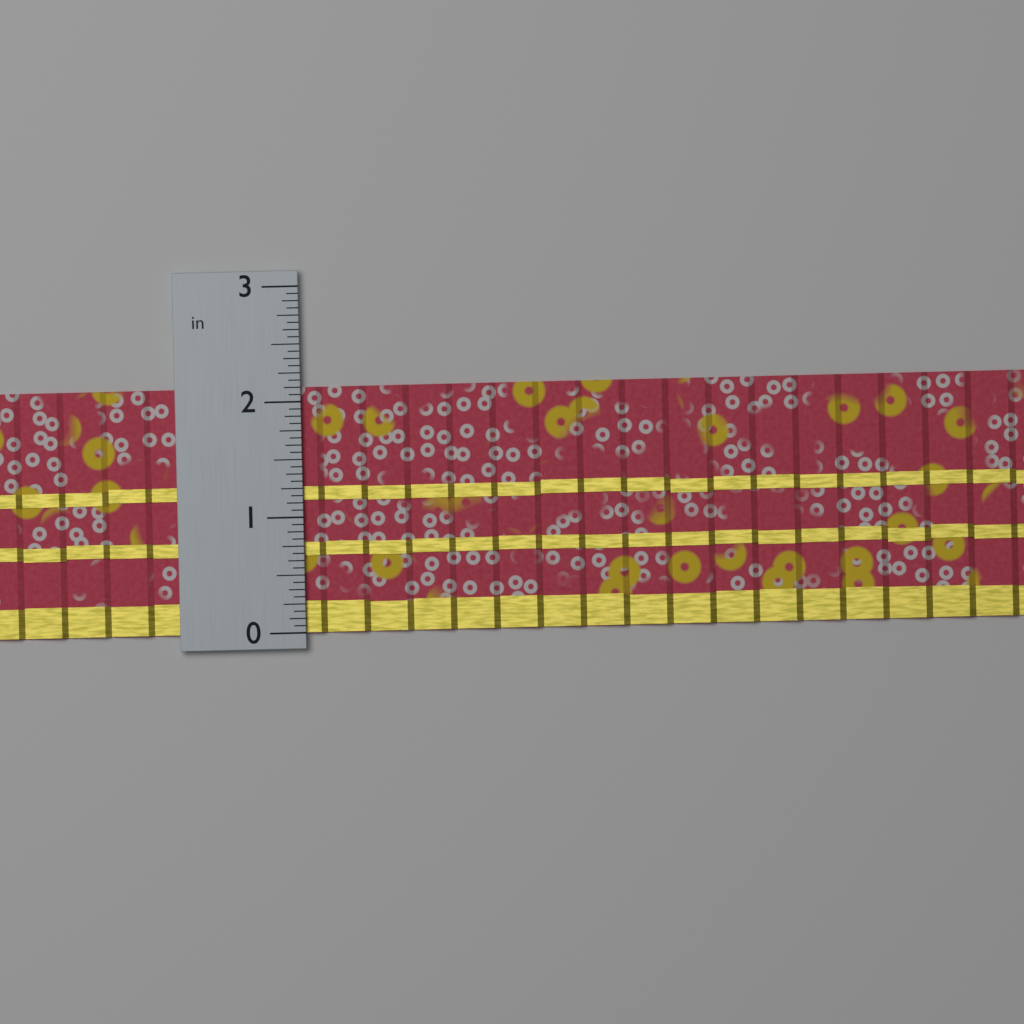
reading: 2.1250 in
